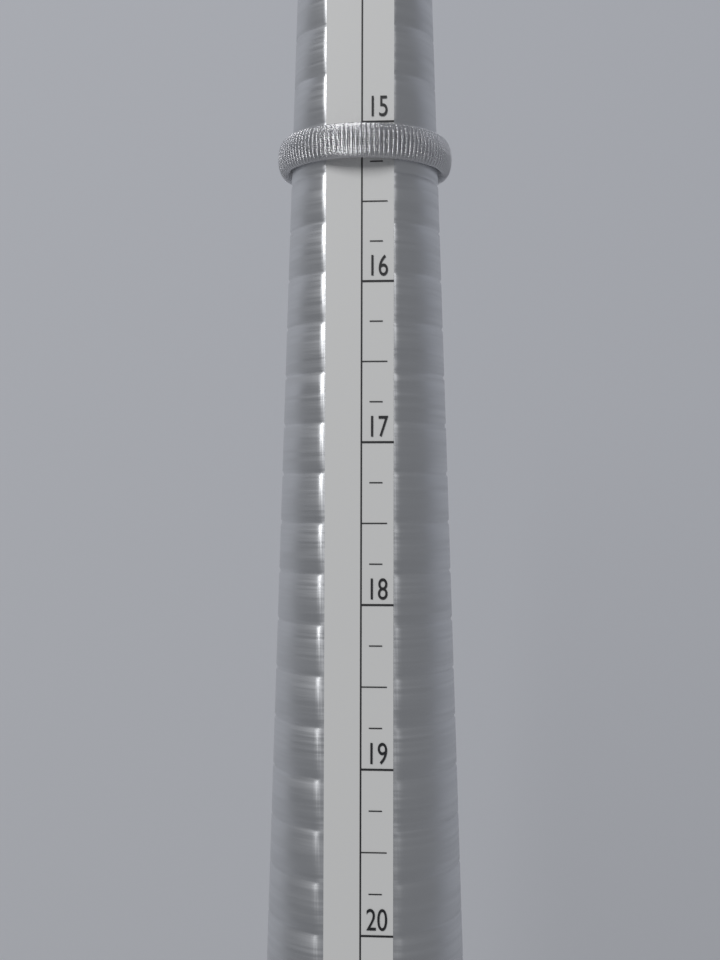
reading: 15.25 (no unit)
